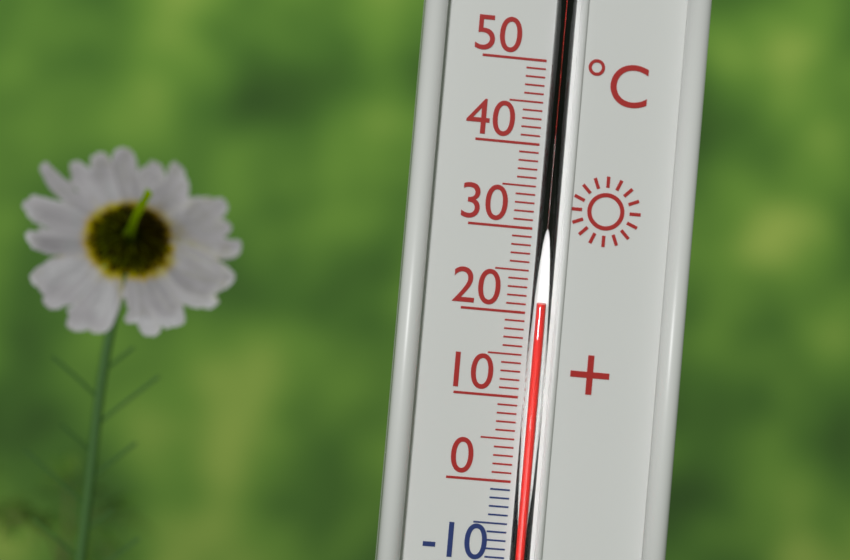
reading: 21 °C
